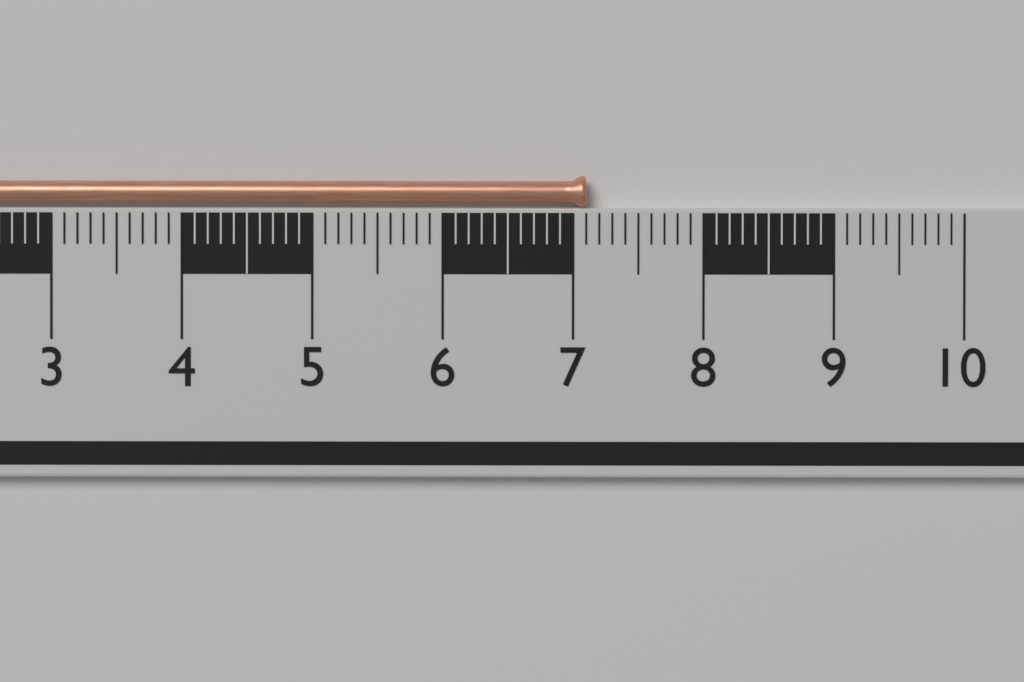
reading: 7.1 cm
